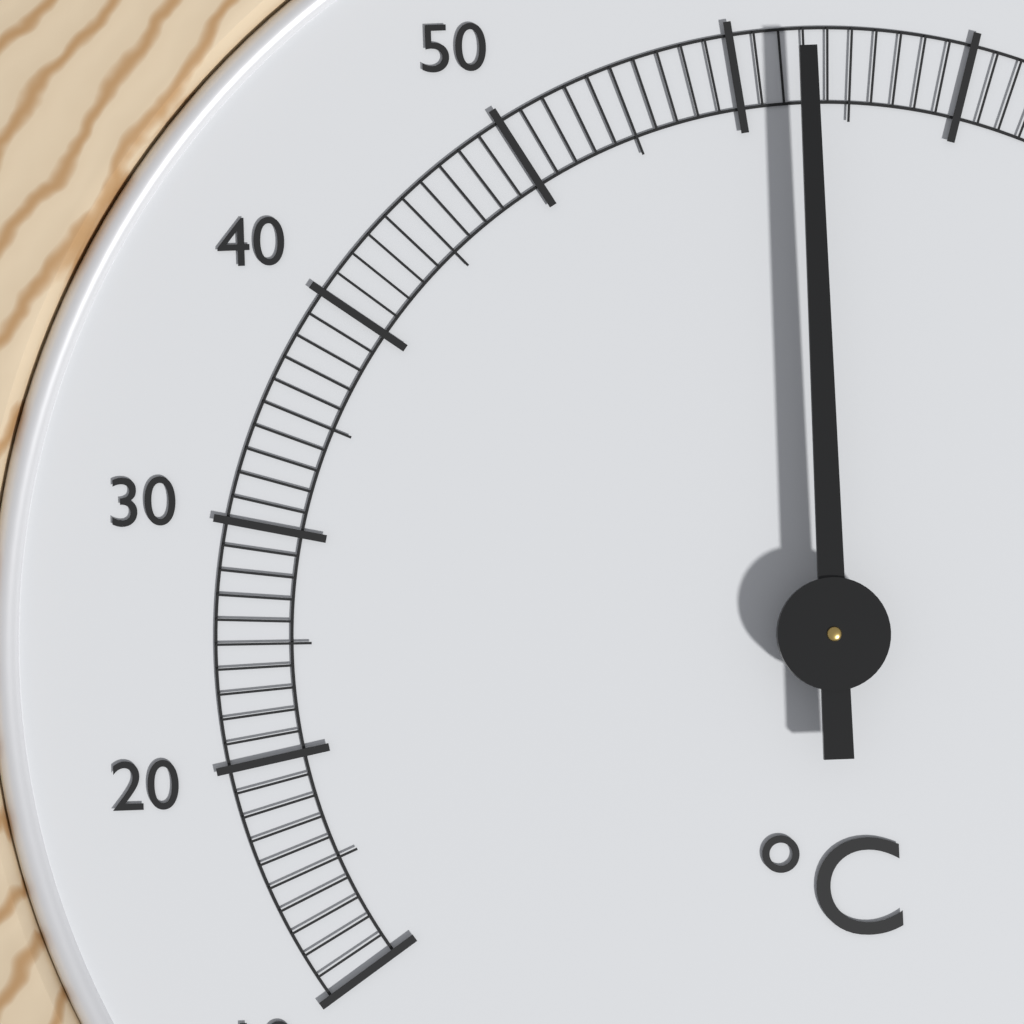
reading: 63 °C
